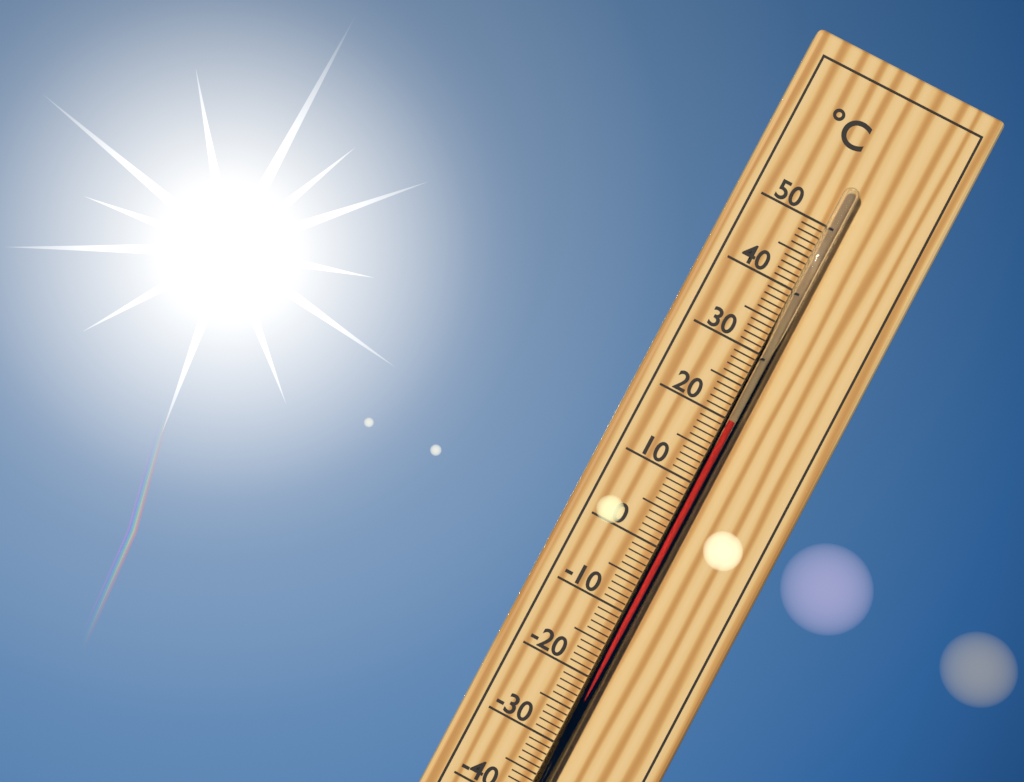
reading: 20 °C
